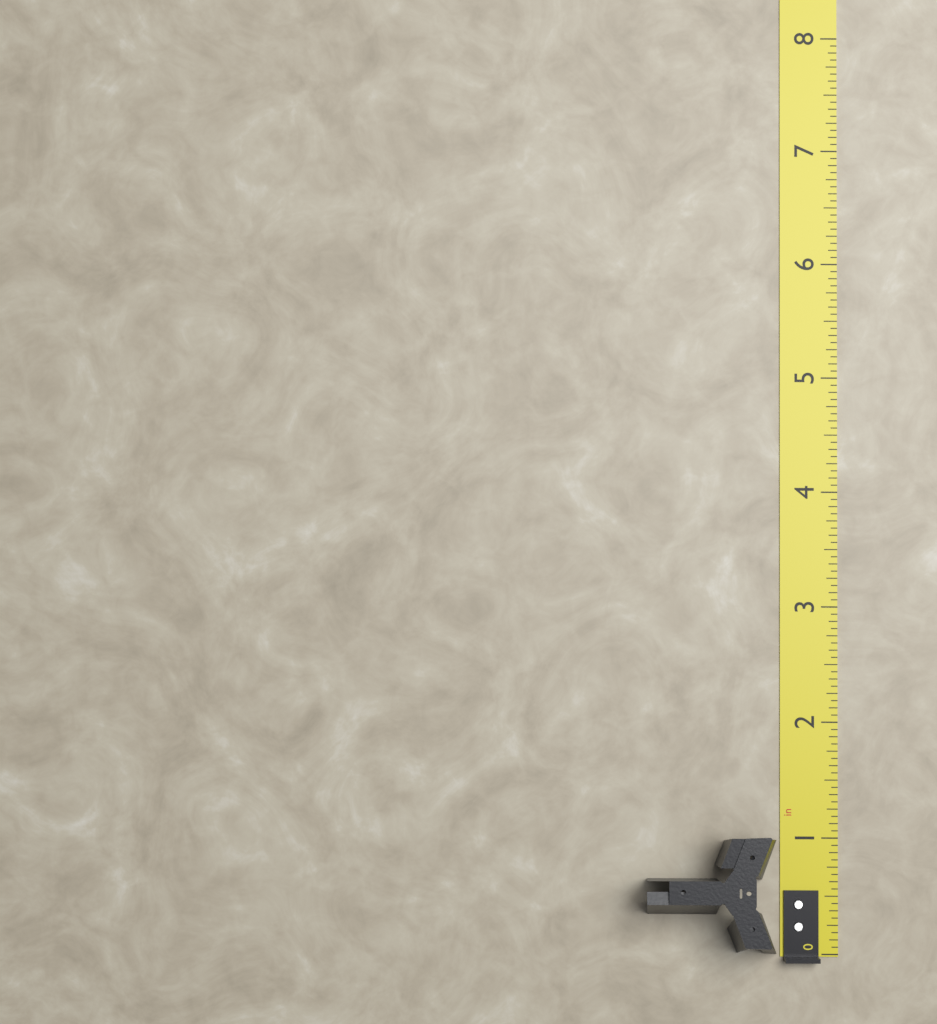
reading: 1.0625 in
